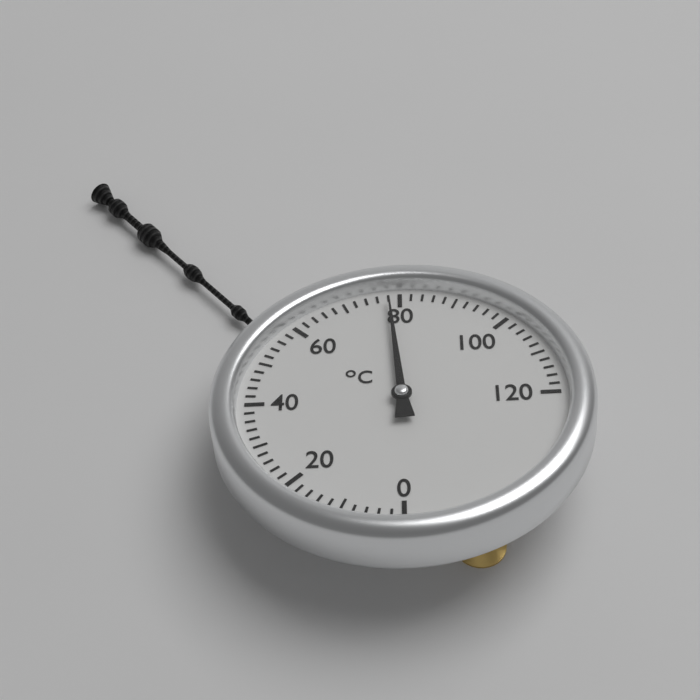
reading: 78 °C
